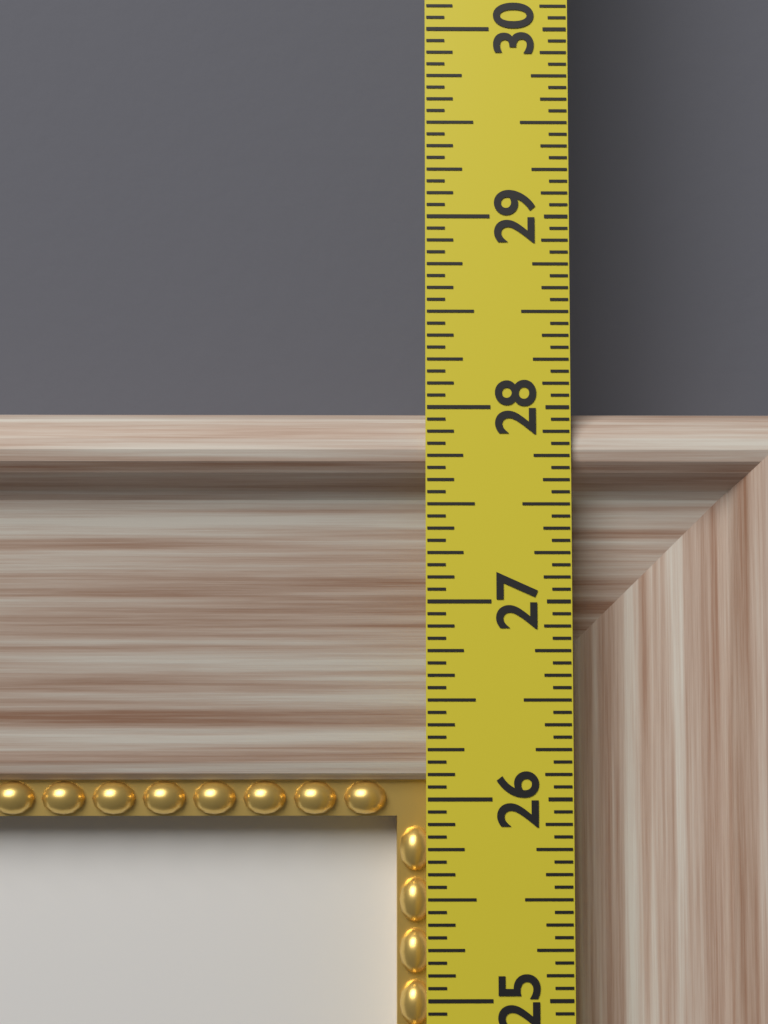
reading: 28.0000 in
